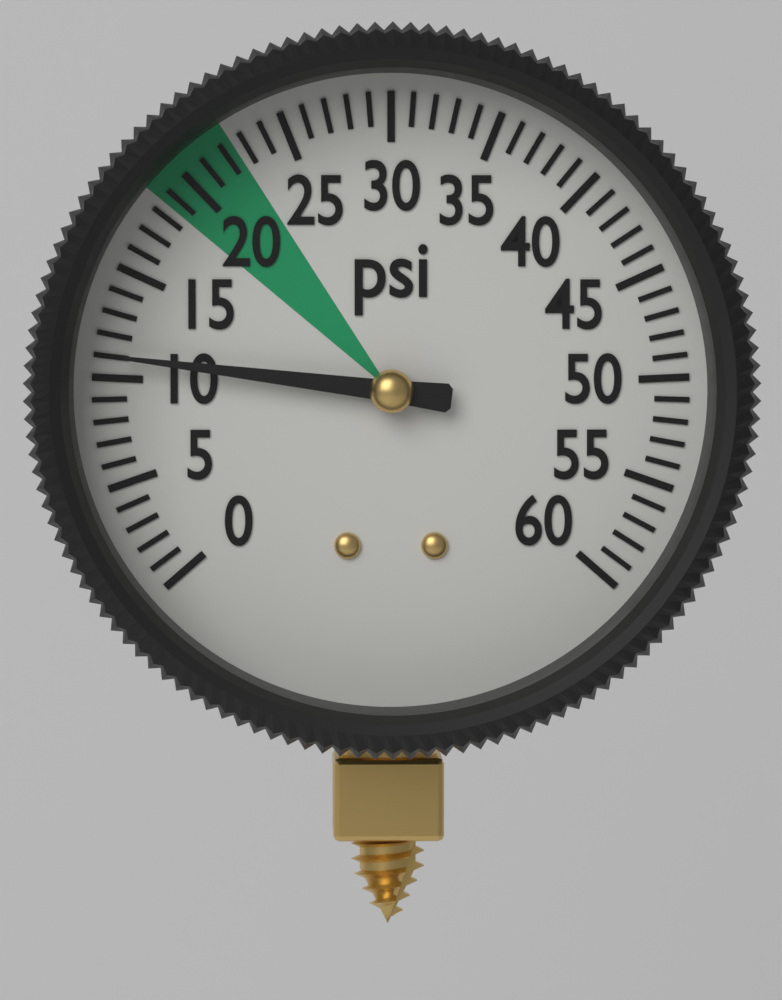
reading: 11 psi
